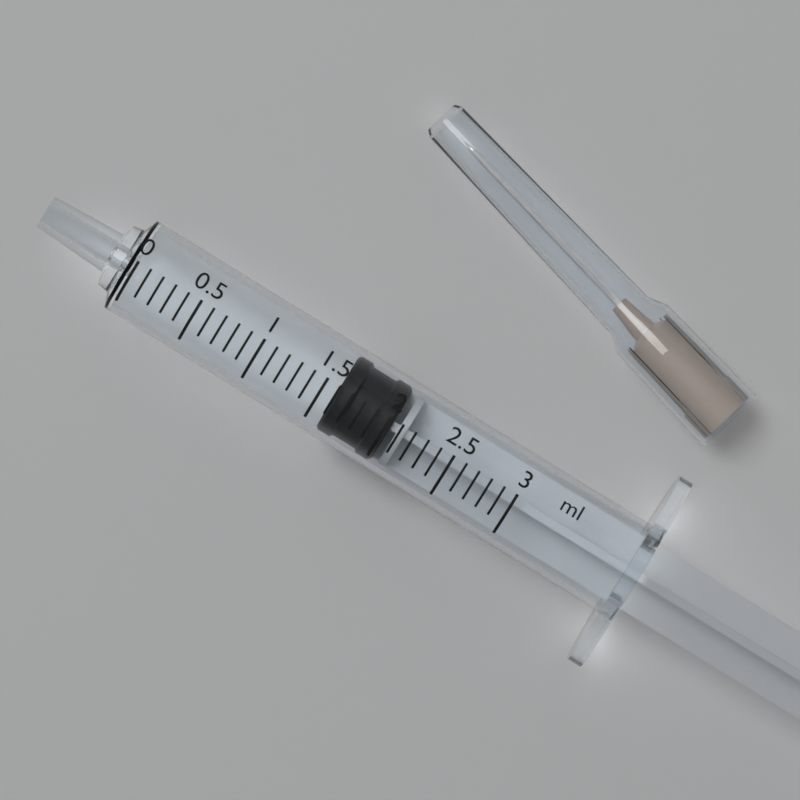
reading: 1.6 ml
